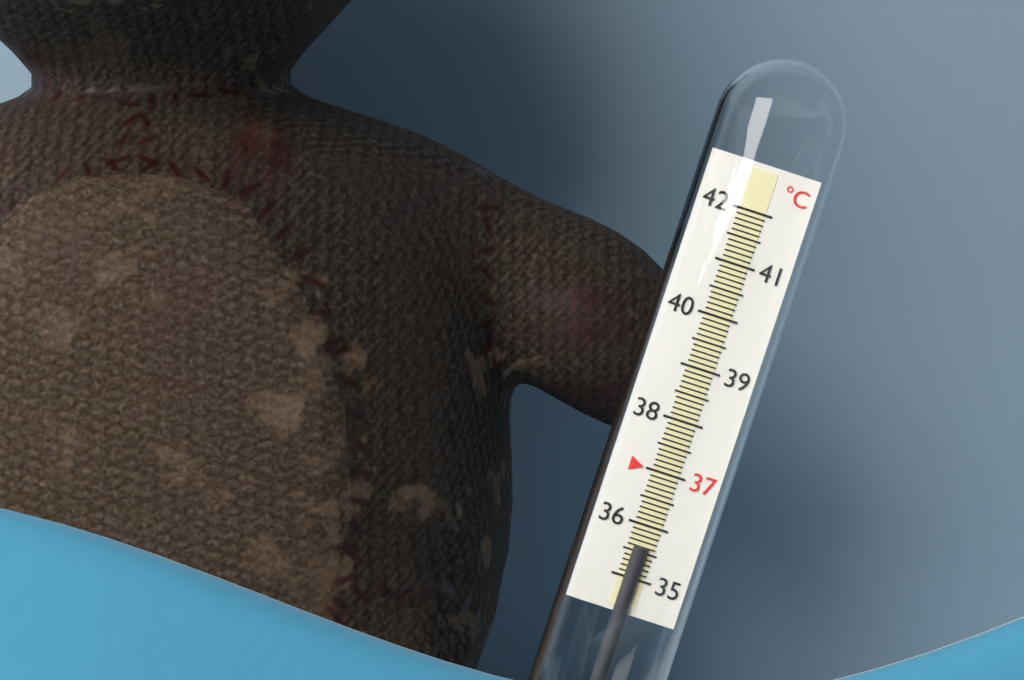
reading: 35.6 °C
